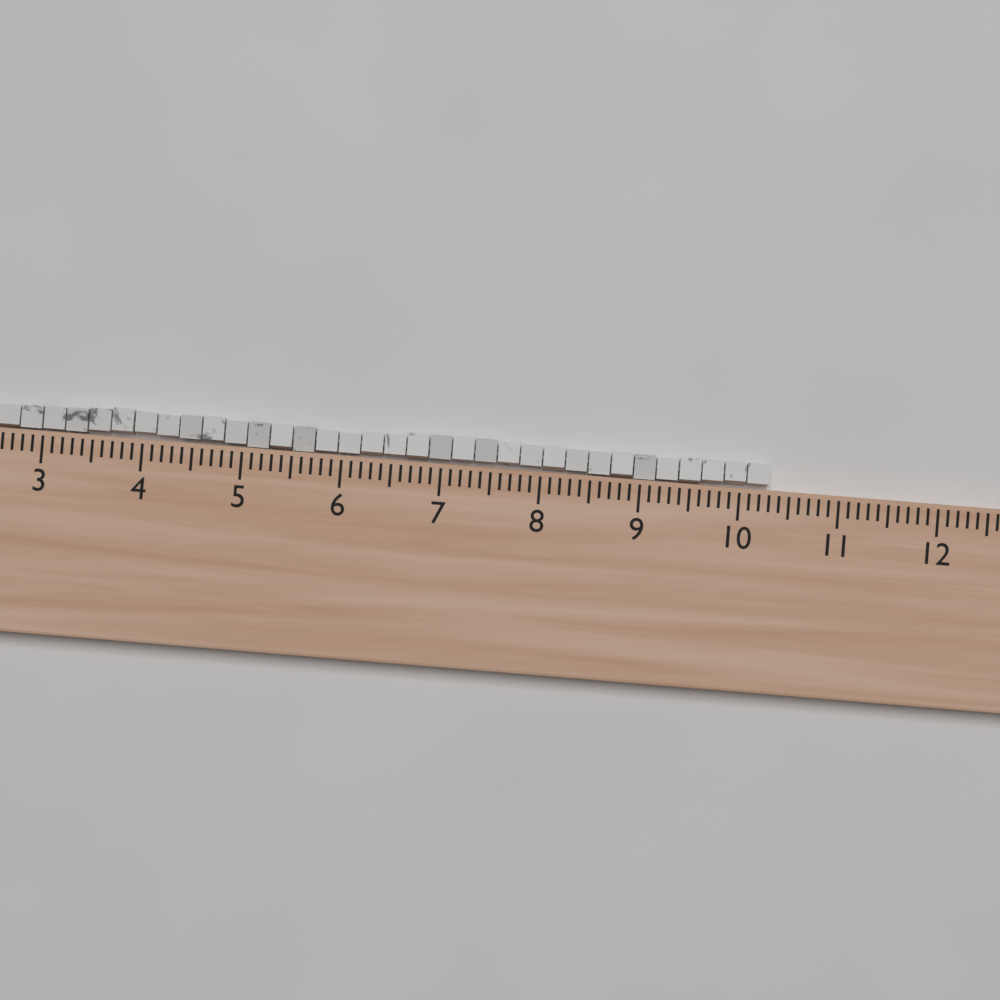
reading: 10.3 (no unit)
